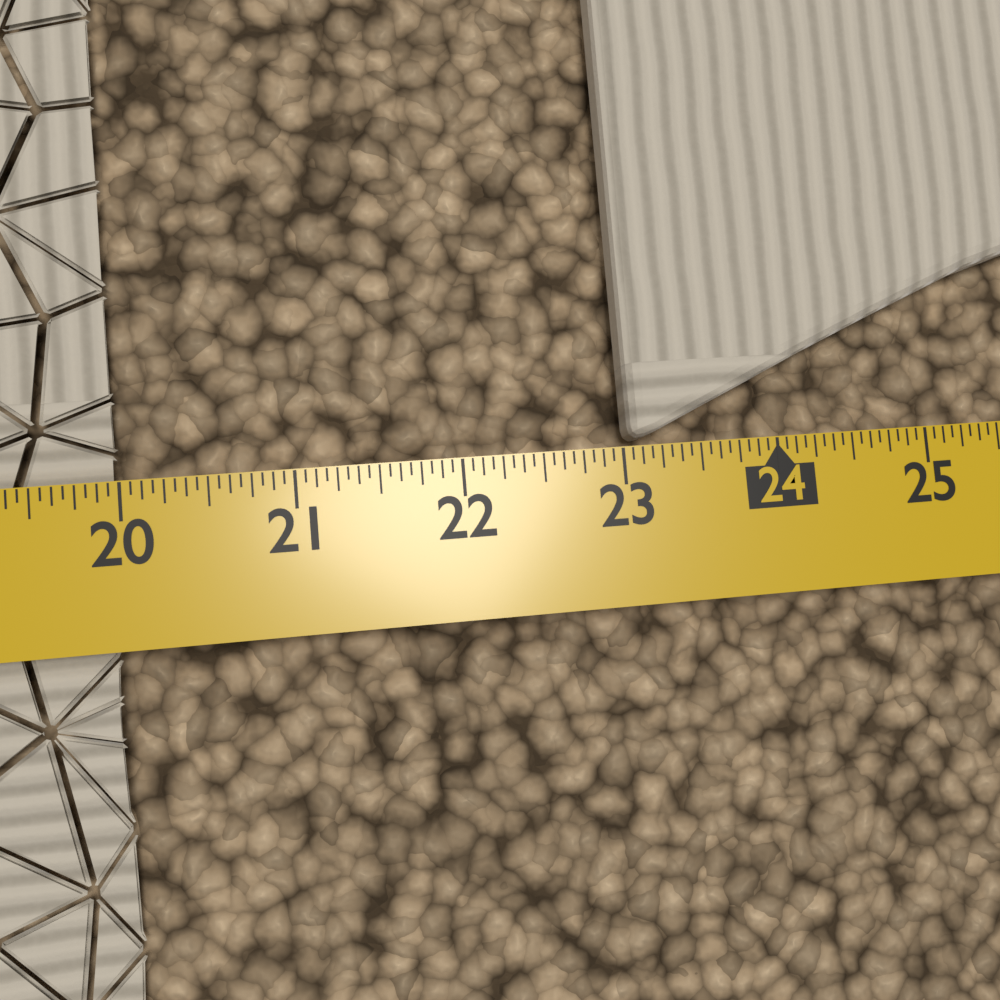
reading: 19.9375 in
